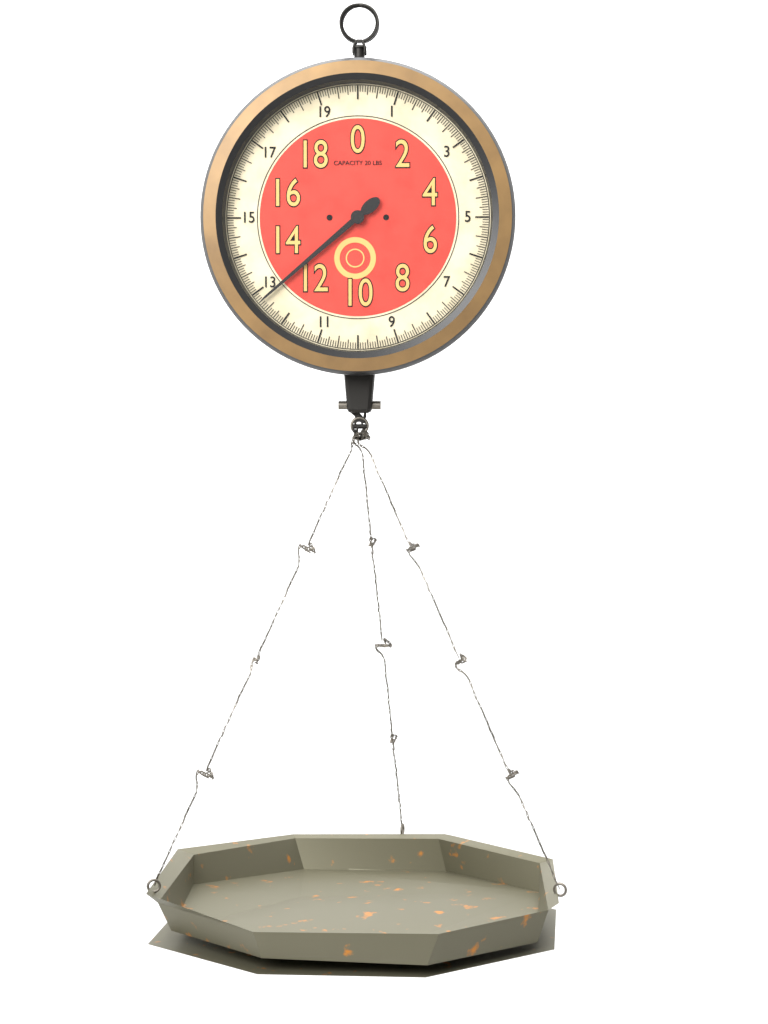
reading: 12.7500 lbs
